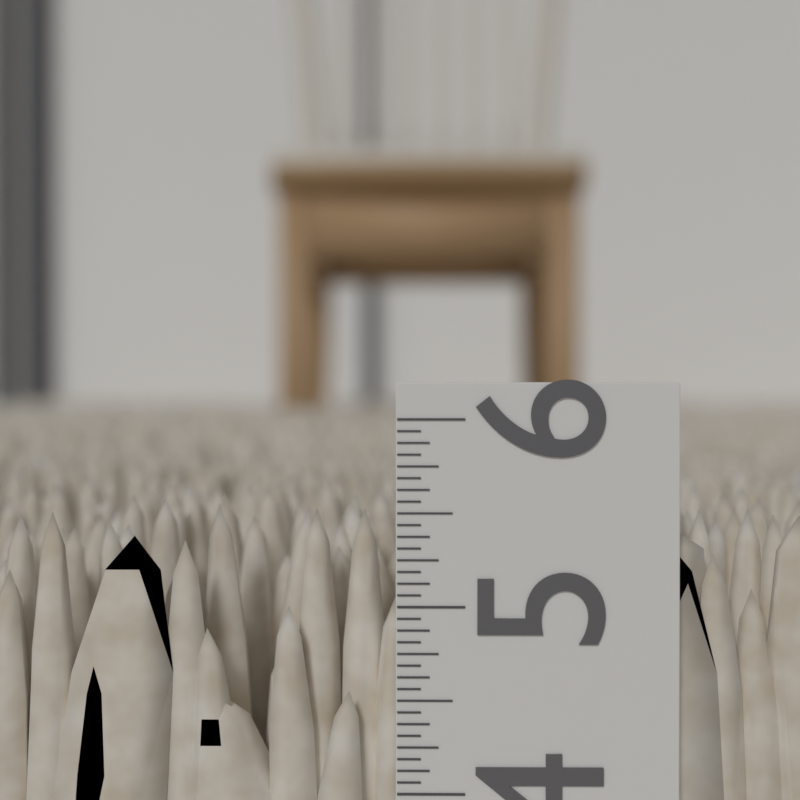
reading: 5.5000 in
